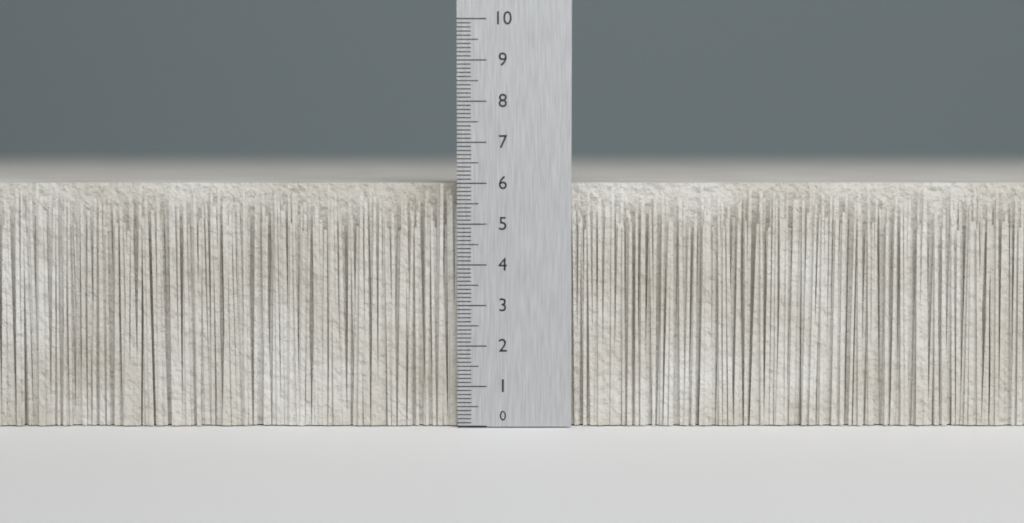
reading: 6.0 (no unit)
